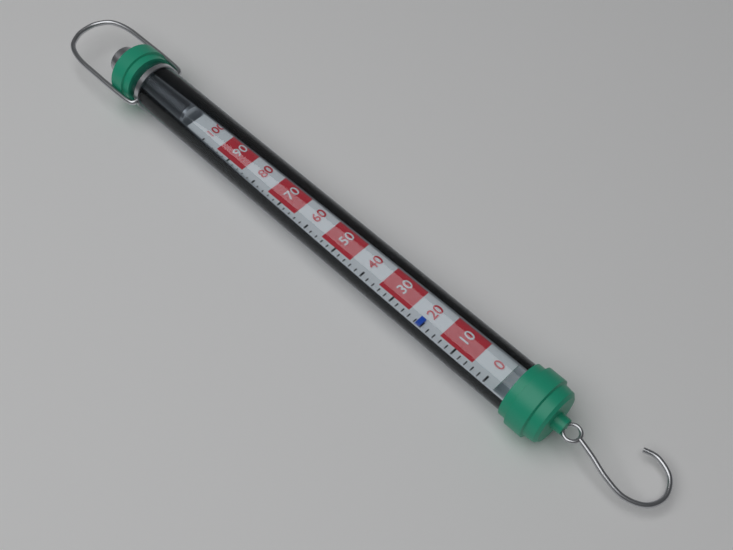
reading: 20 (no unit)
